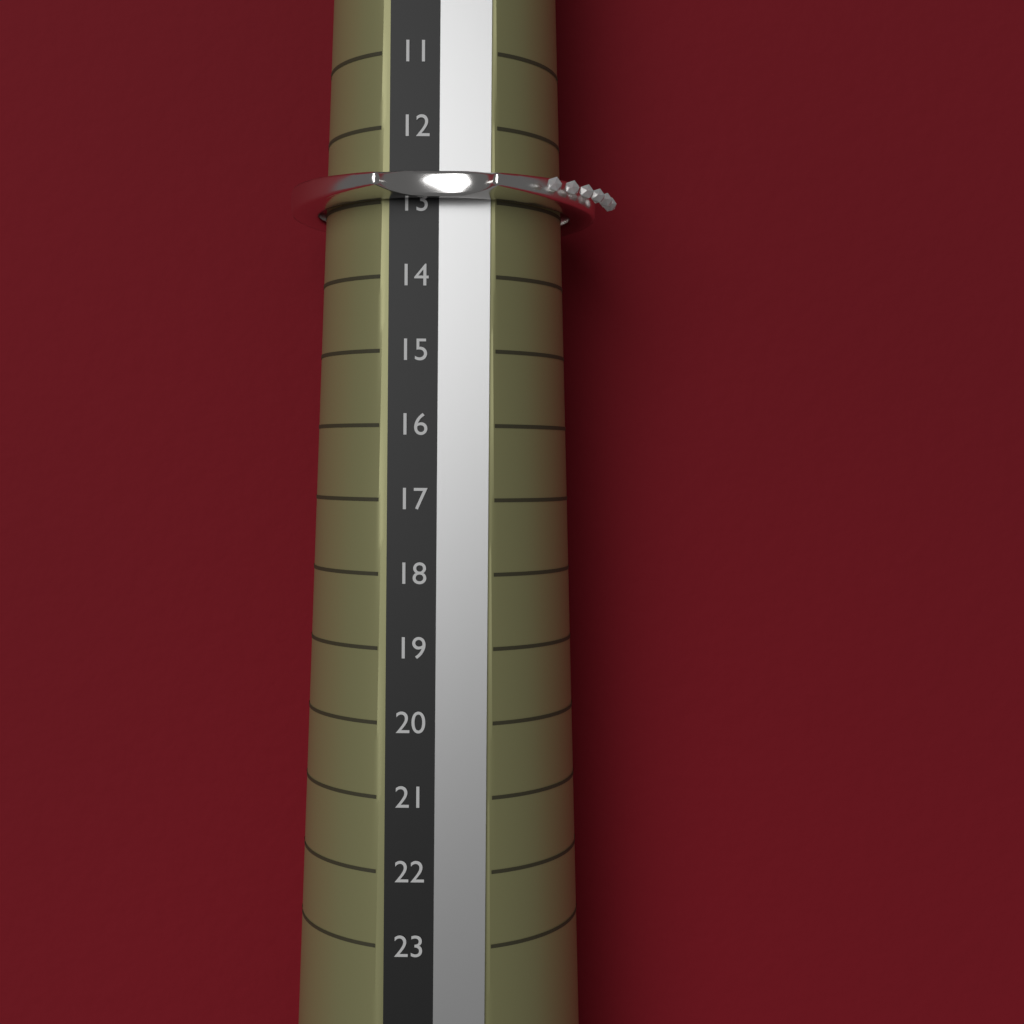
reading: 13 (no unit)
